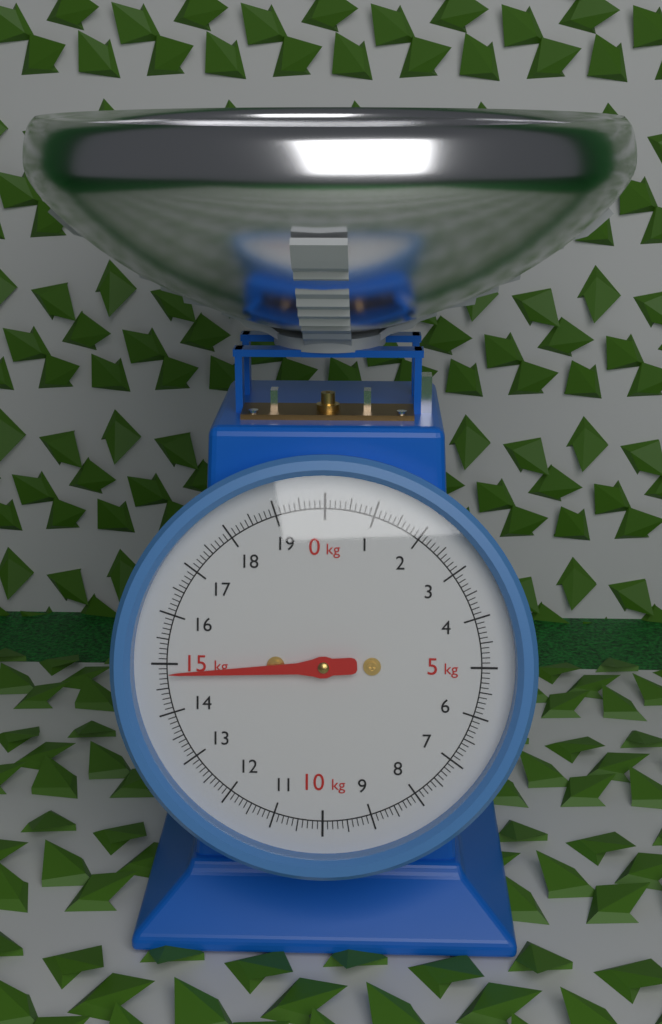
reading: 14.8 kg
